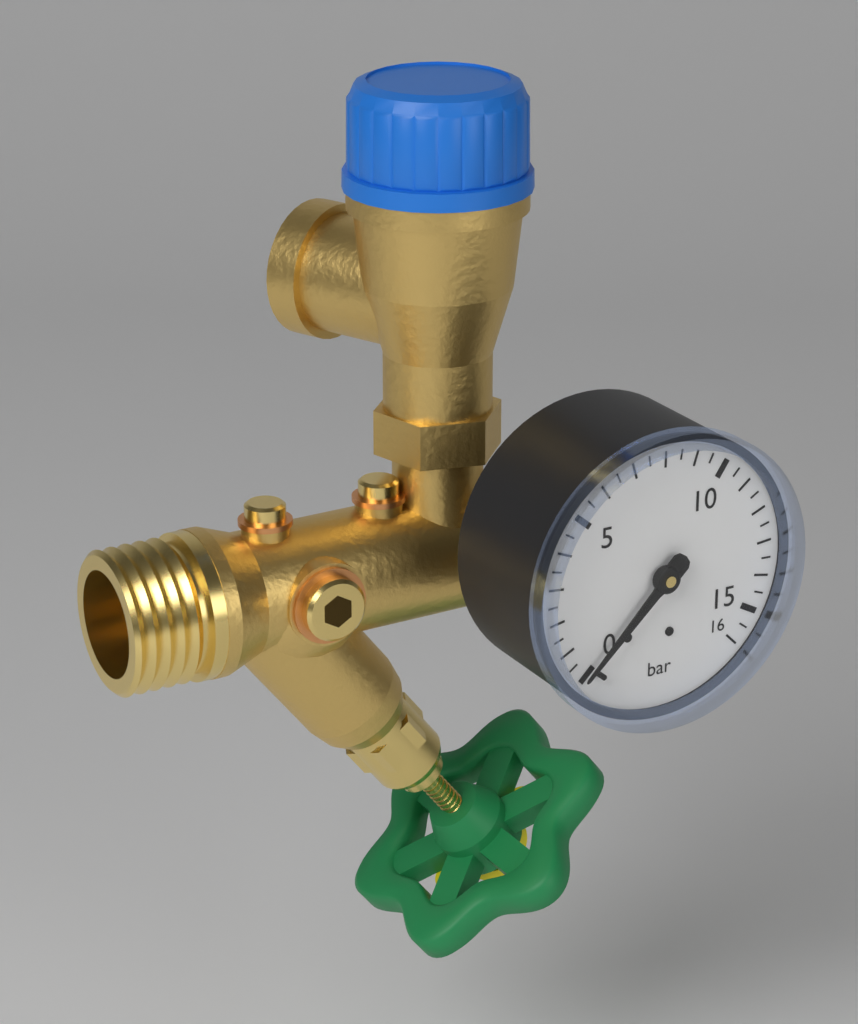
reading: 0.0 bar
